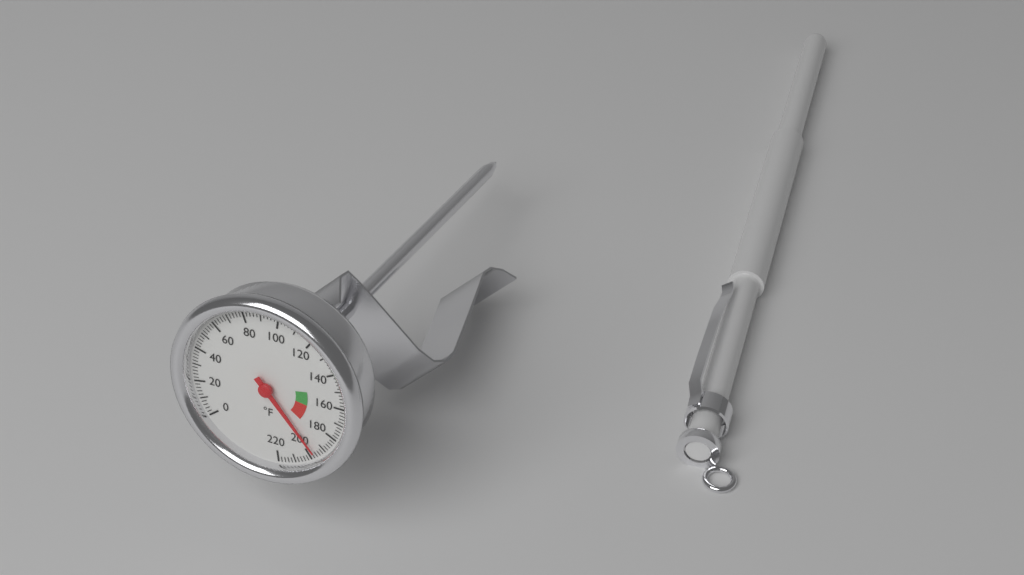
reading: 196 °F
